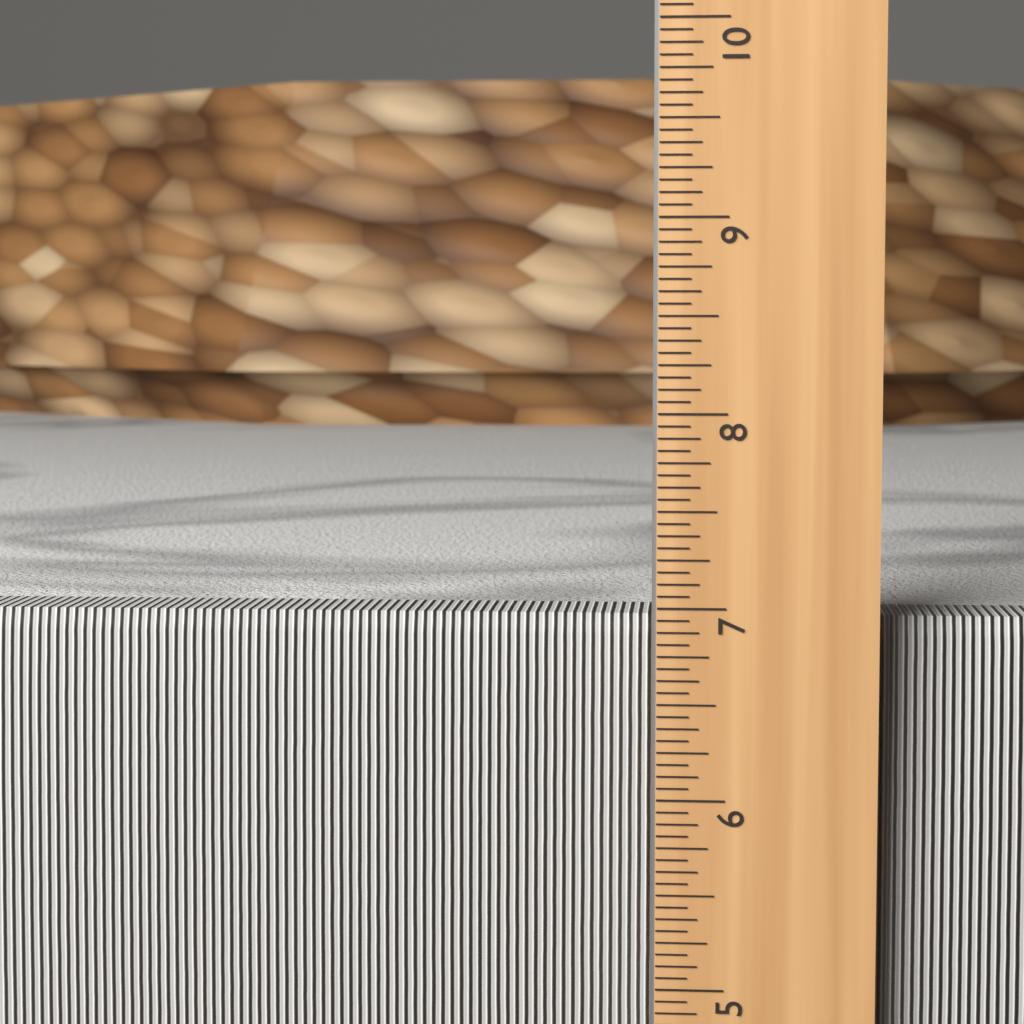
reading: 6.9375 in
